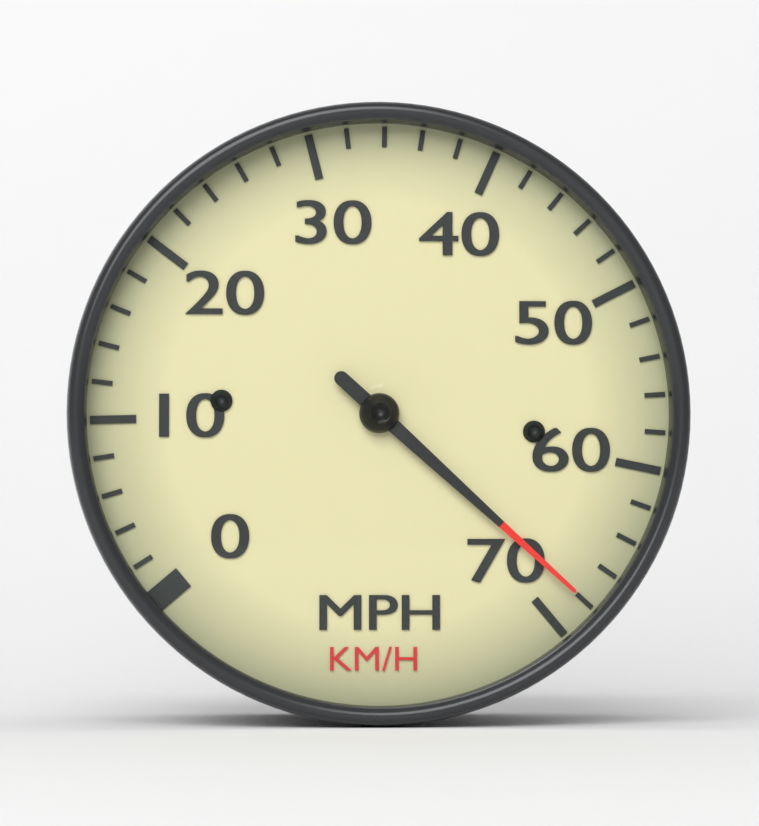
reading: 68 mph
